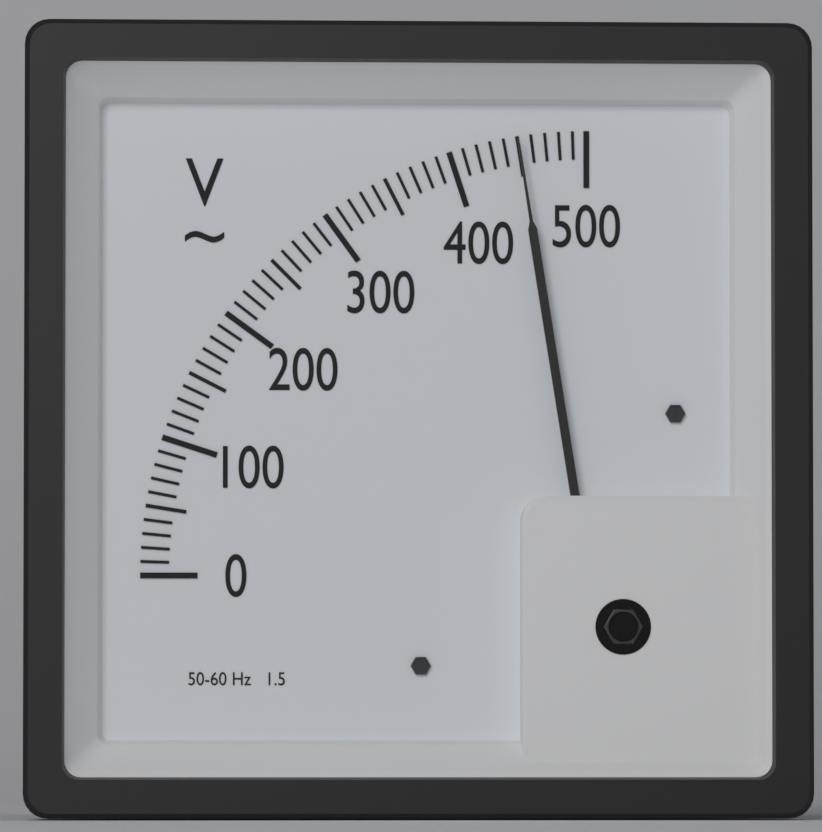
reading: 450 V
